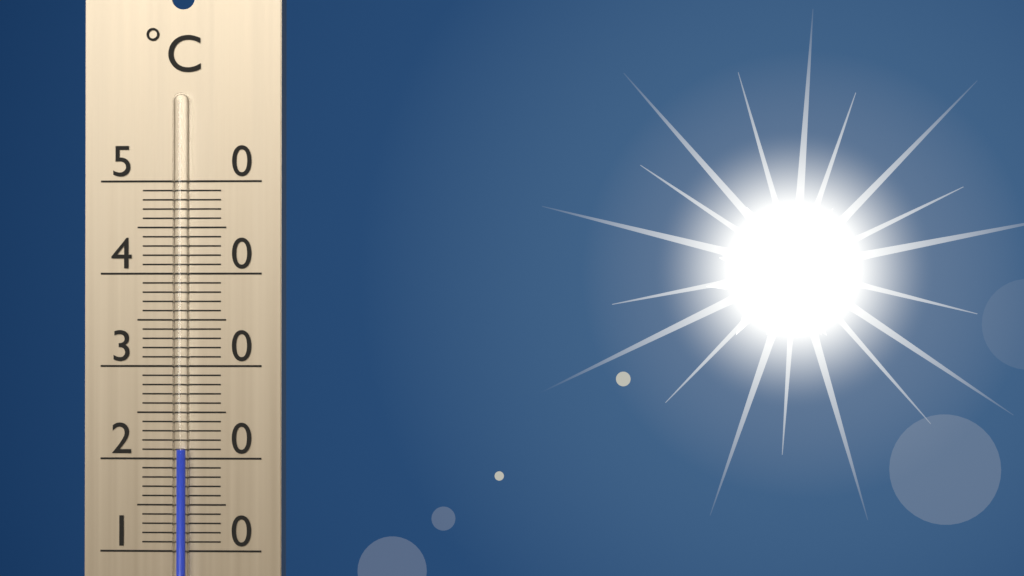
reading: 21 °C
